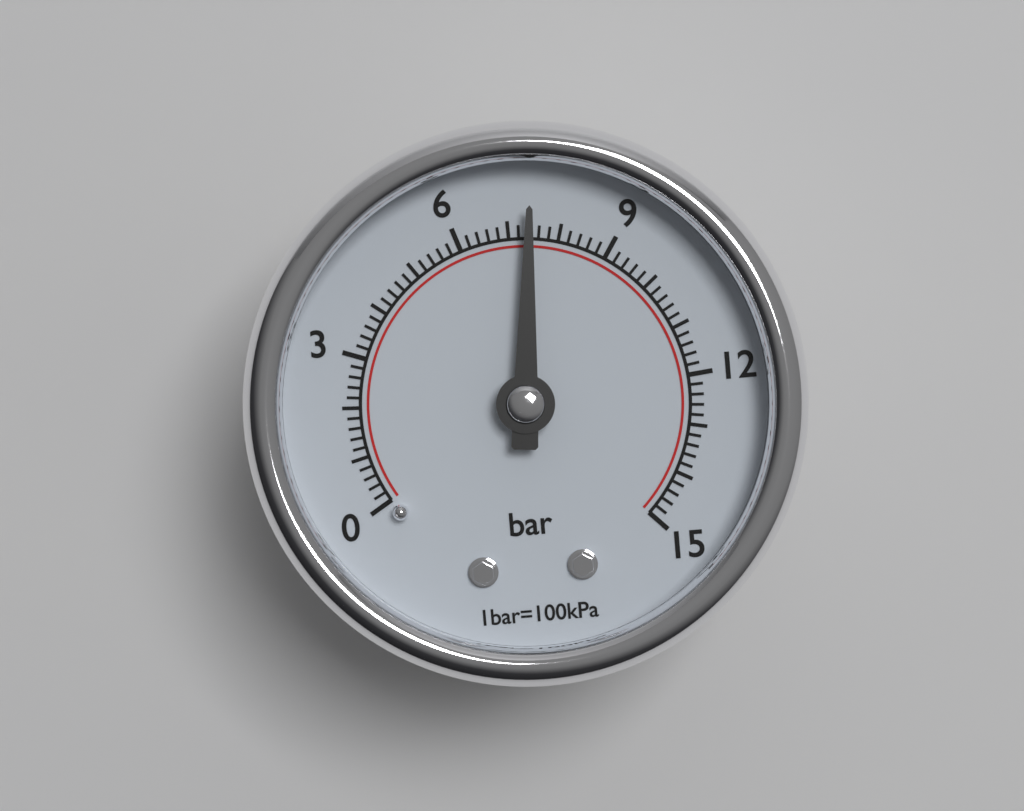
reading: 7.4 bar
